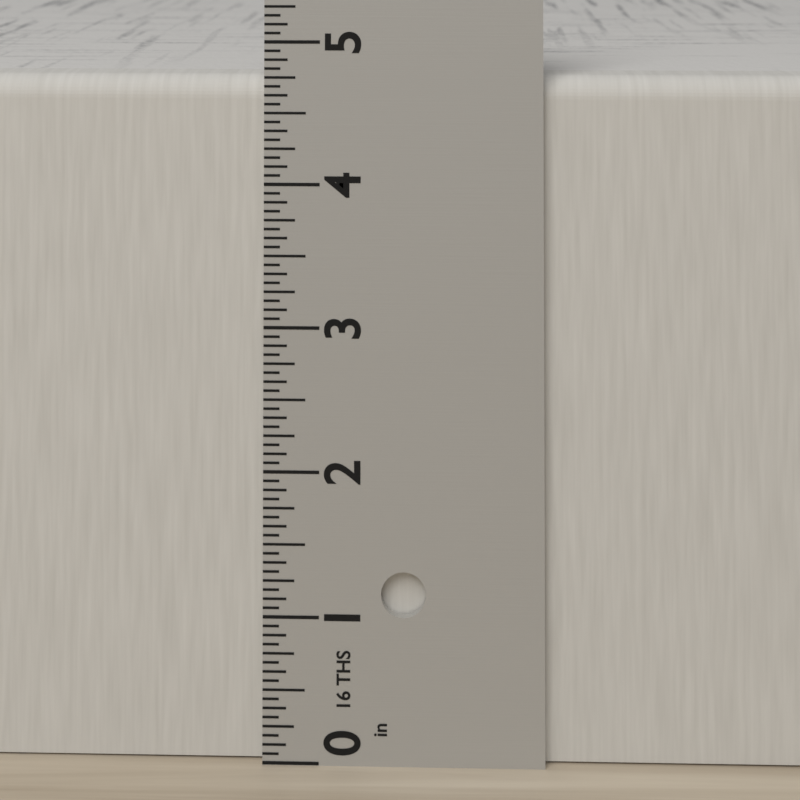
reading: 4.7500 in
